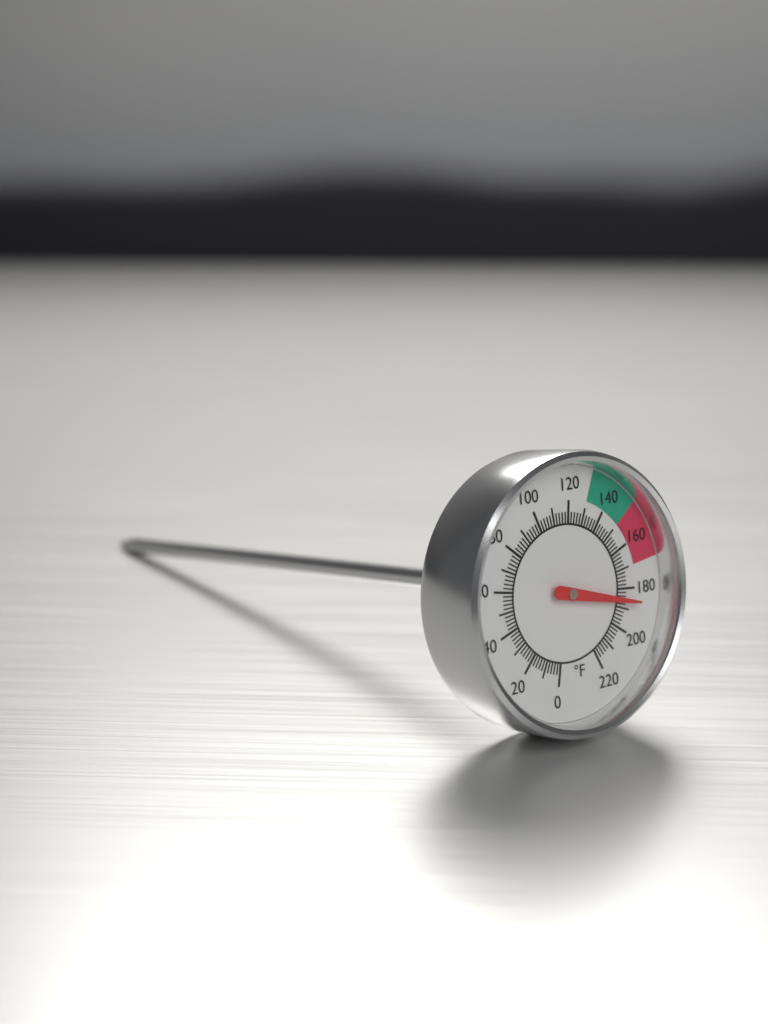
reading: 186 °F
